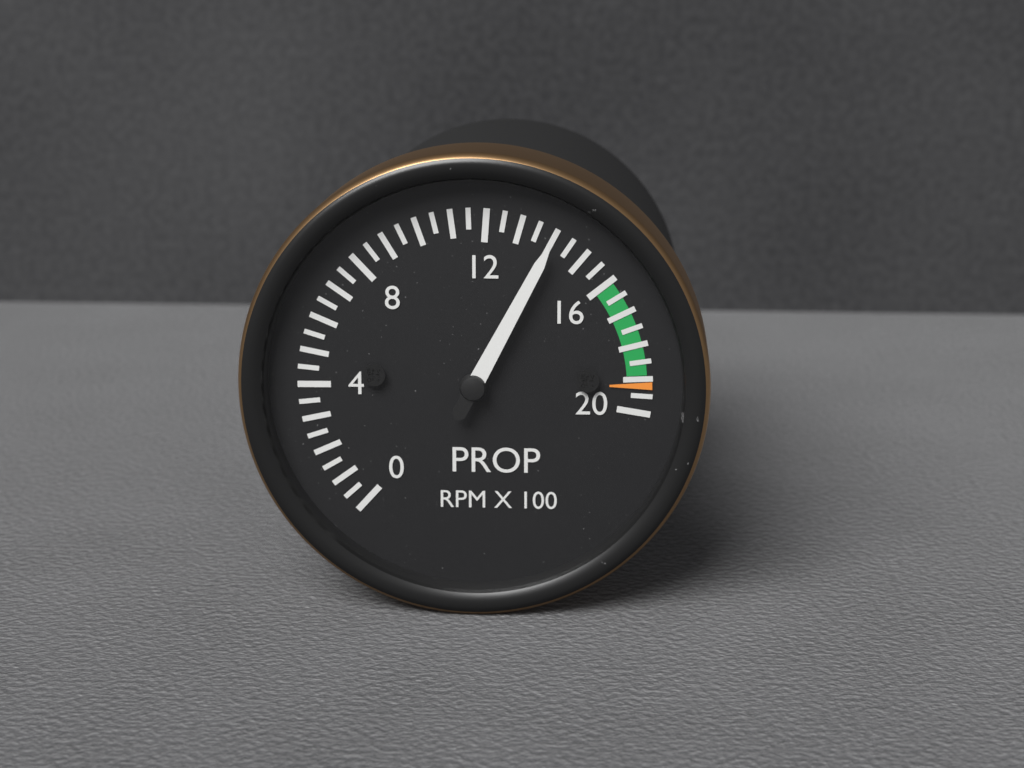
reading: 14.0 RPM X 100
